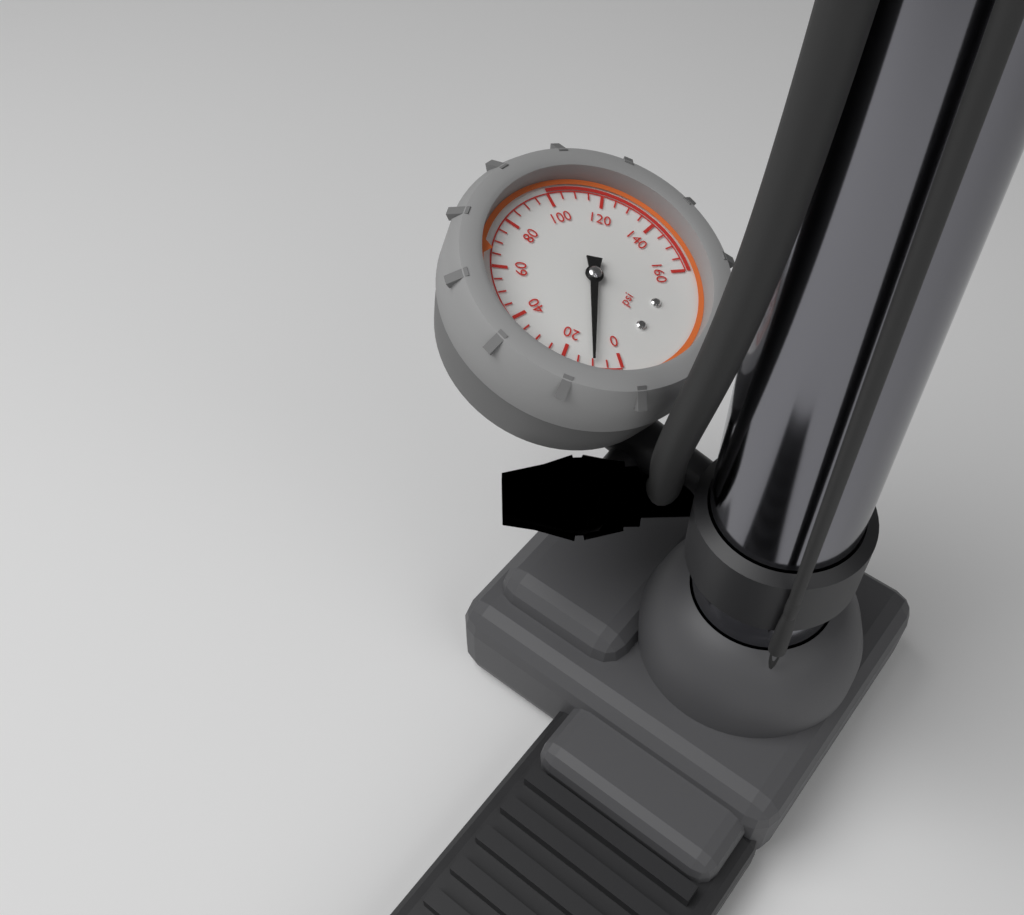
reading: 10 psi
